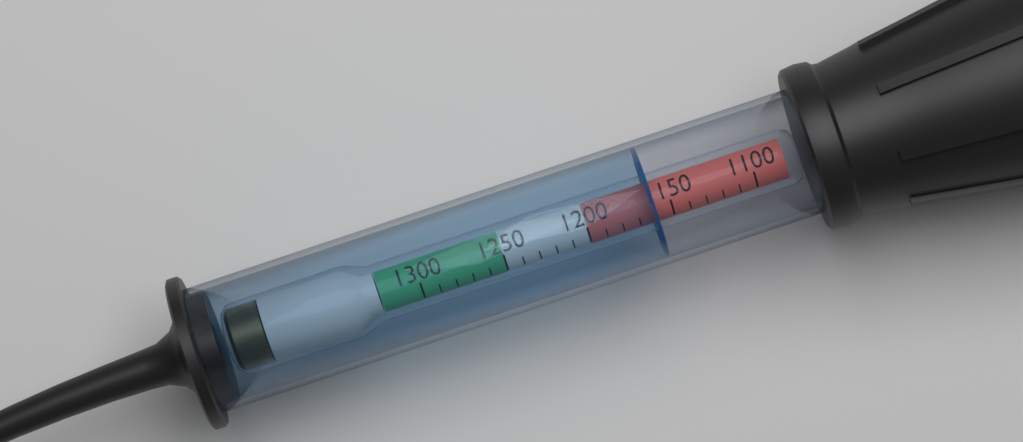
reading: 1160 (no unit)
